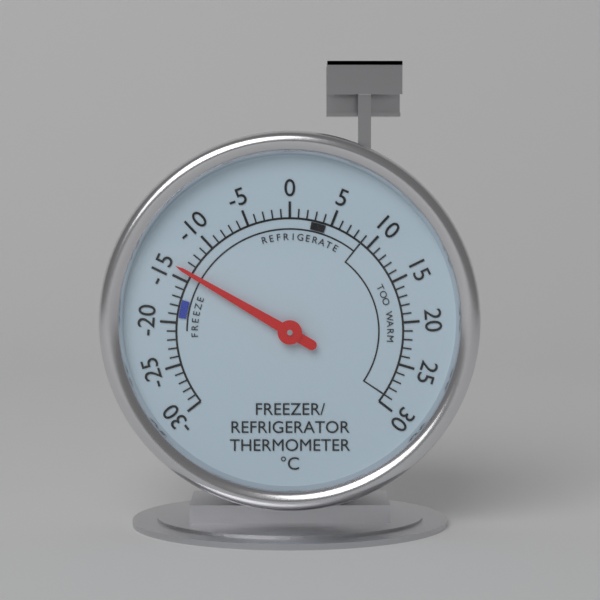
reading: -14 °C
